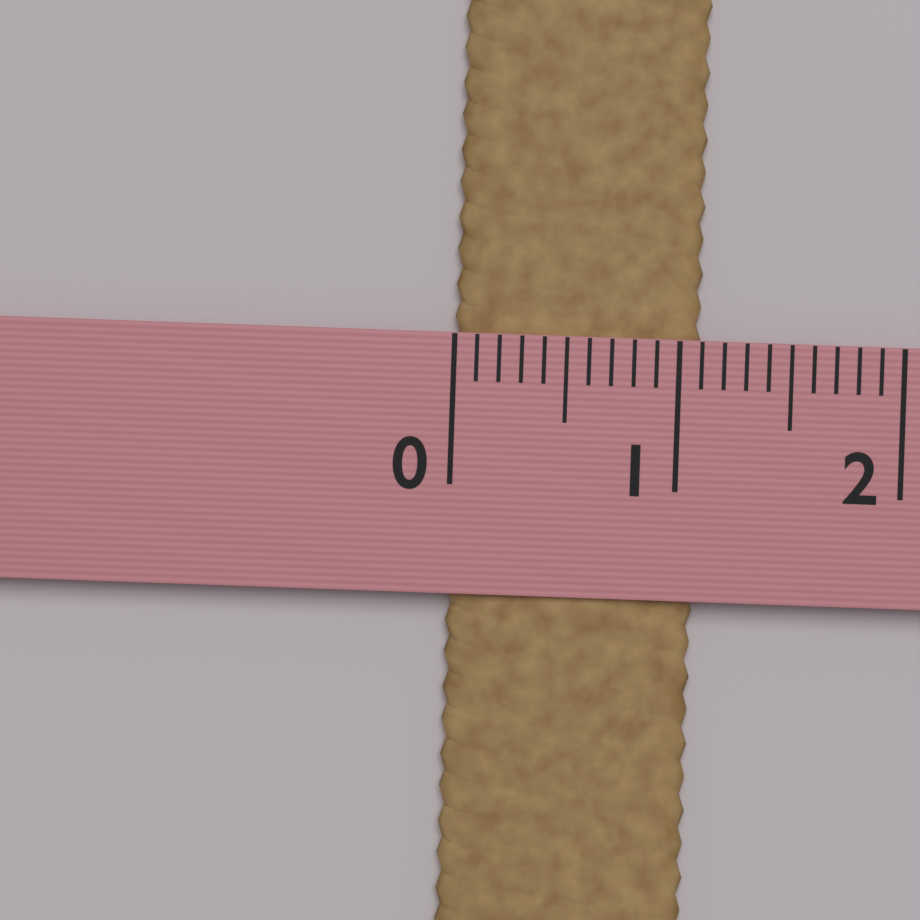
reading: 1.1 (no unit)
